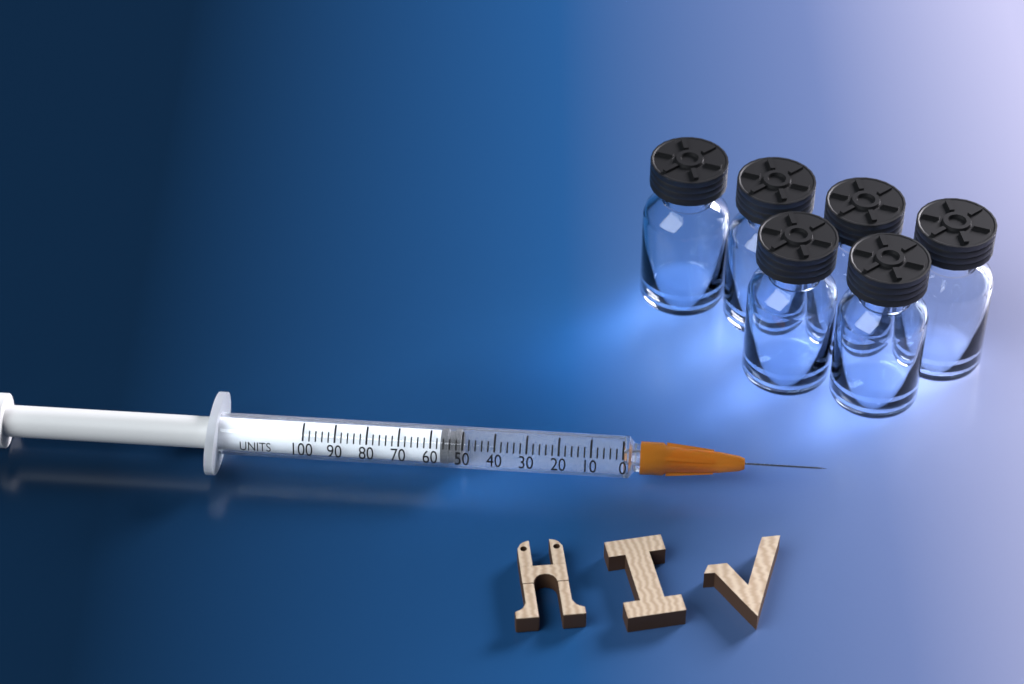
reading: 50 units
